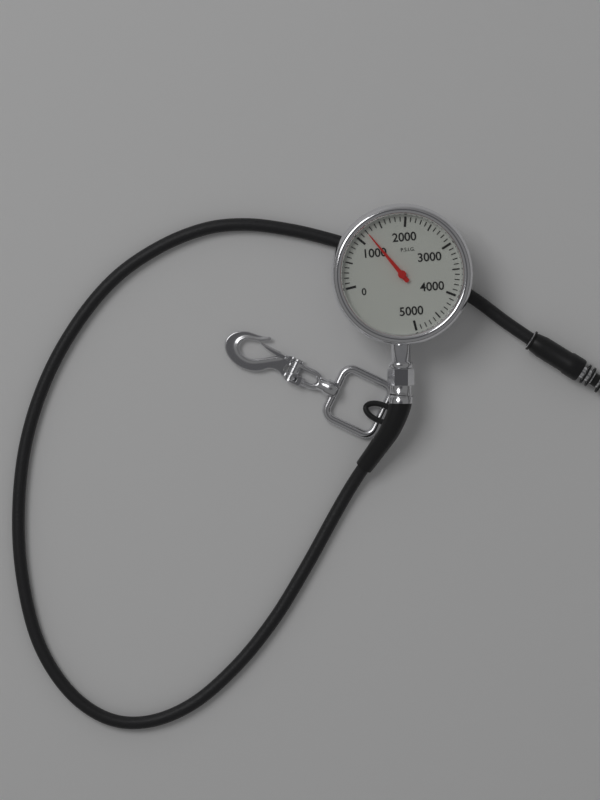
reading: 1200 psi
